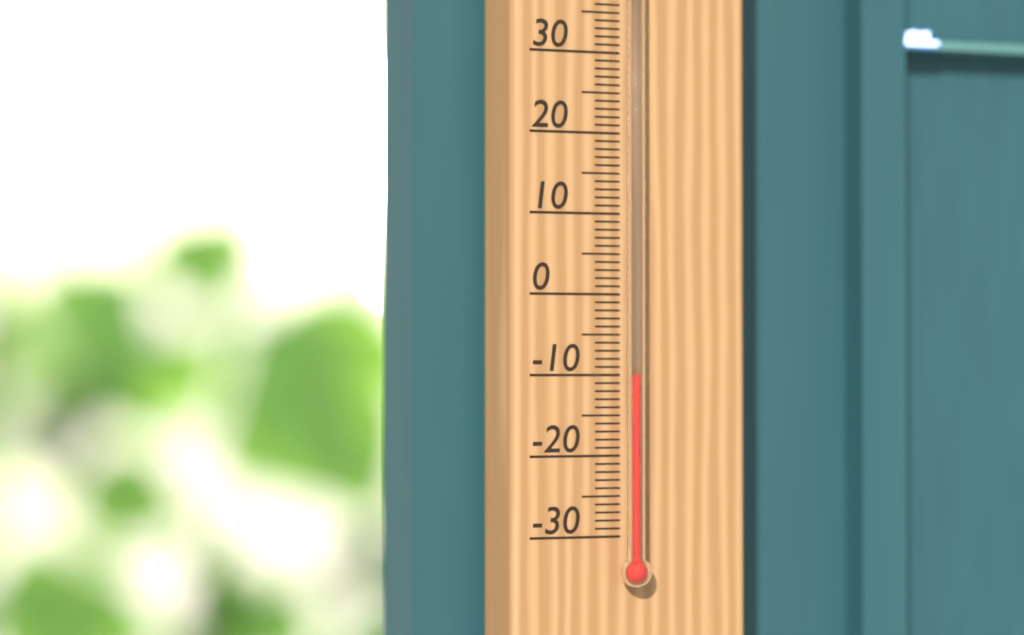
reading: -10 °C
